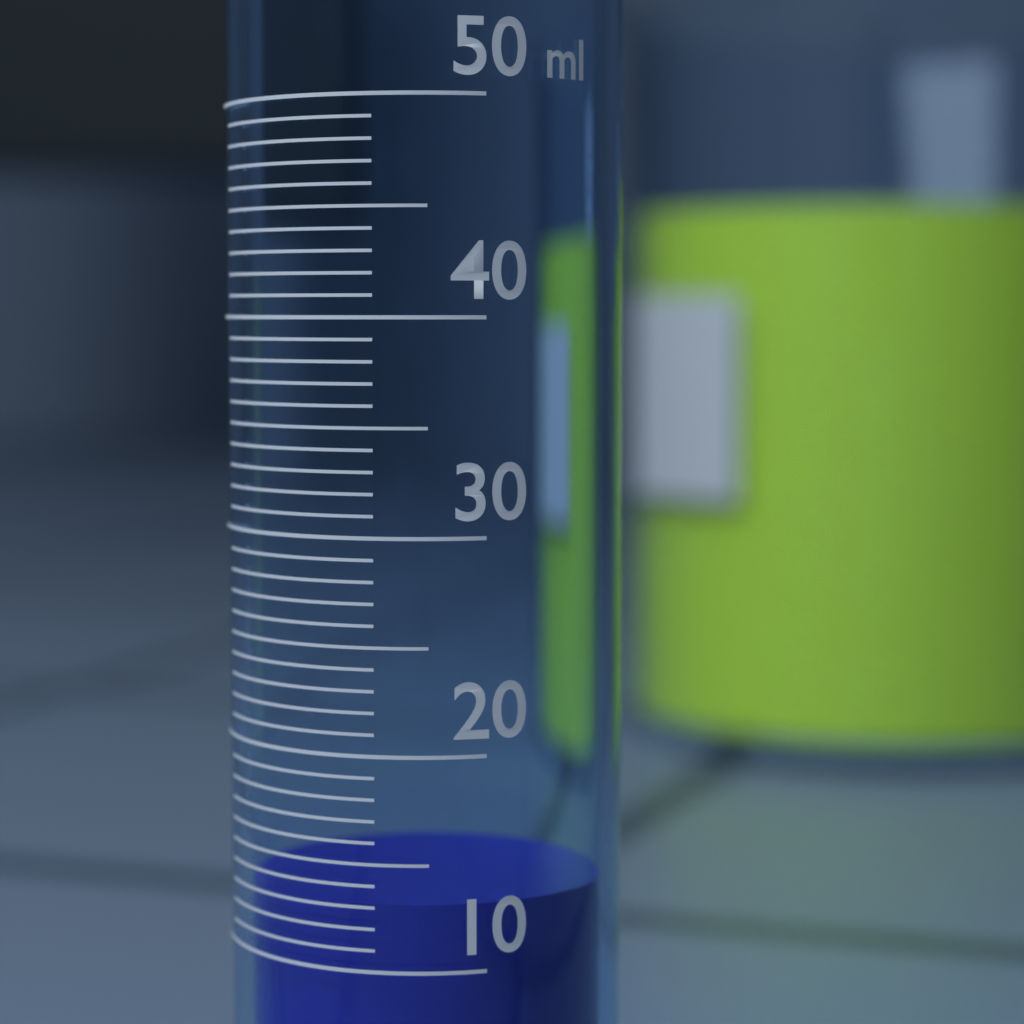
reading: 13 ml
